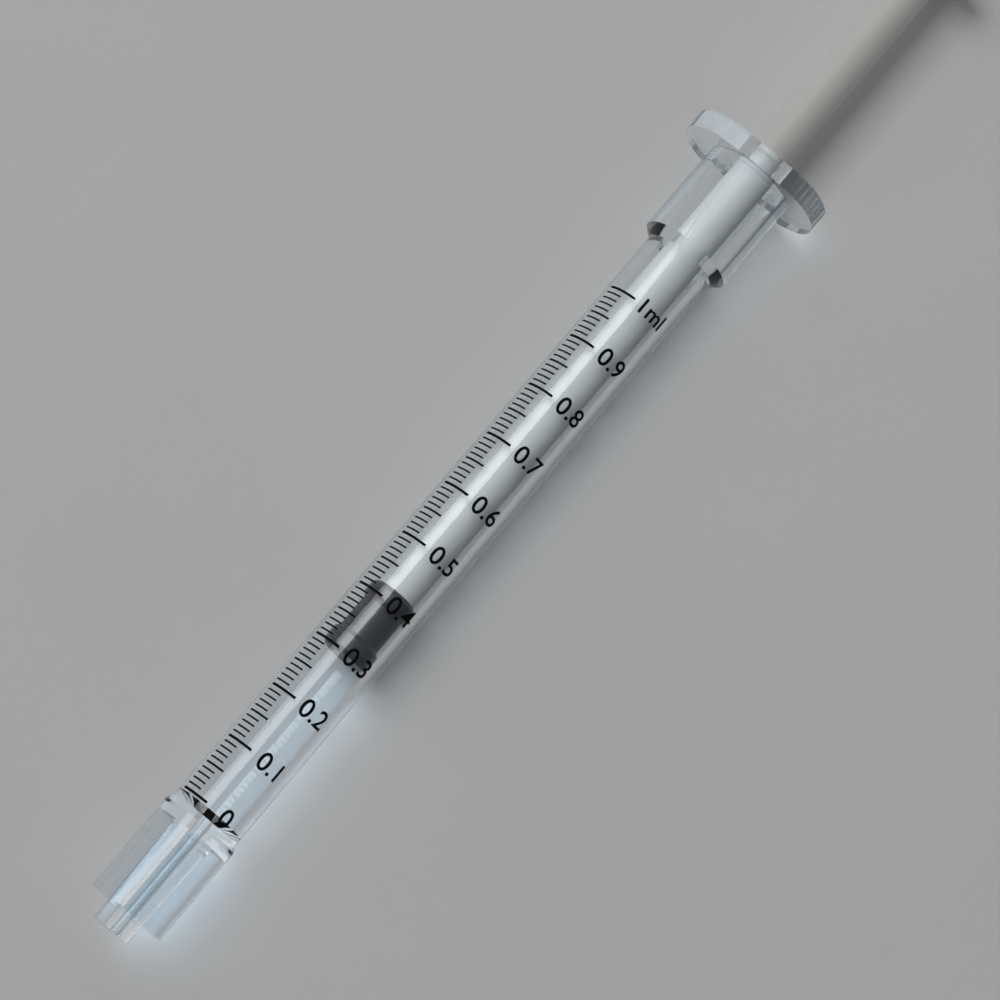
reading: 0.30 ml
